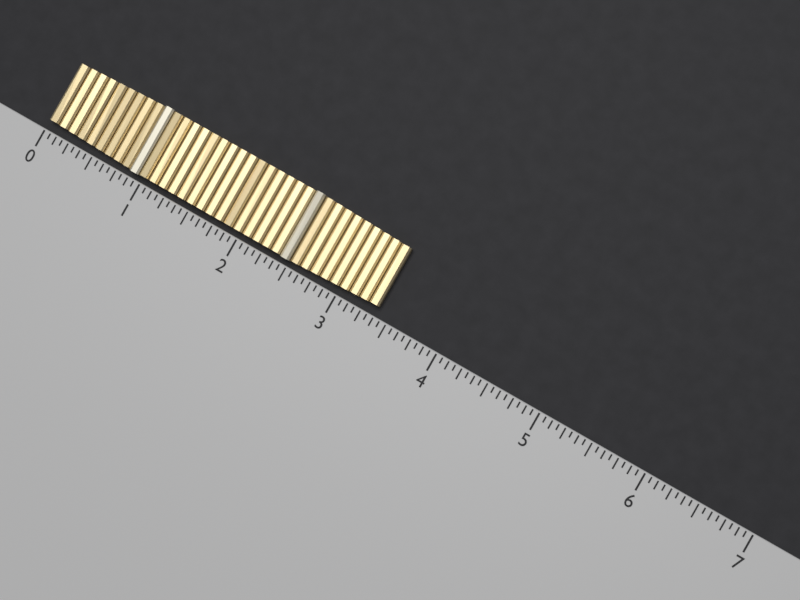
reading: 3.3750 (no unit)
